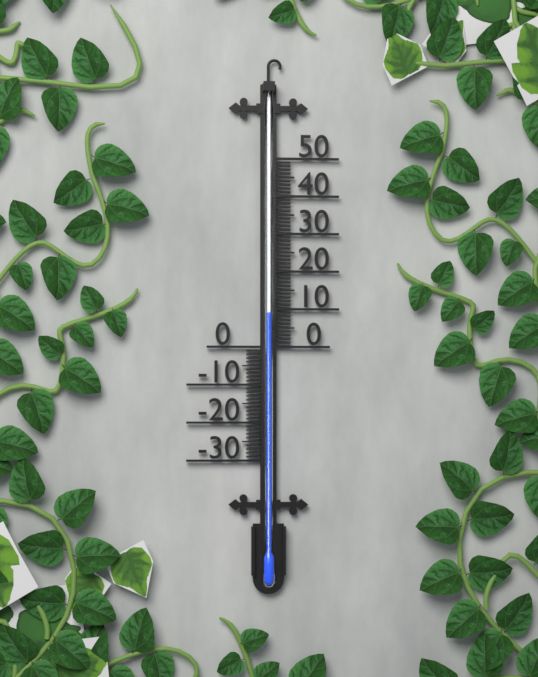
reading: 9 (no unit)
